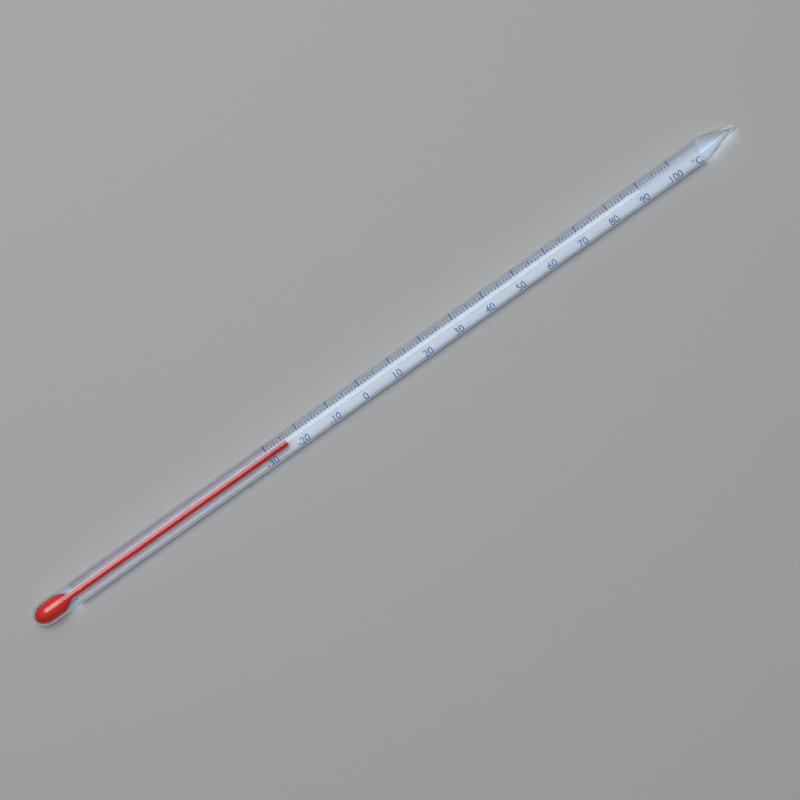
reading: -24 °C
